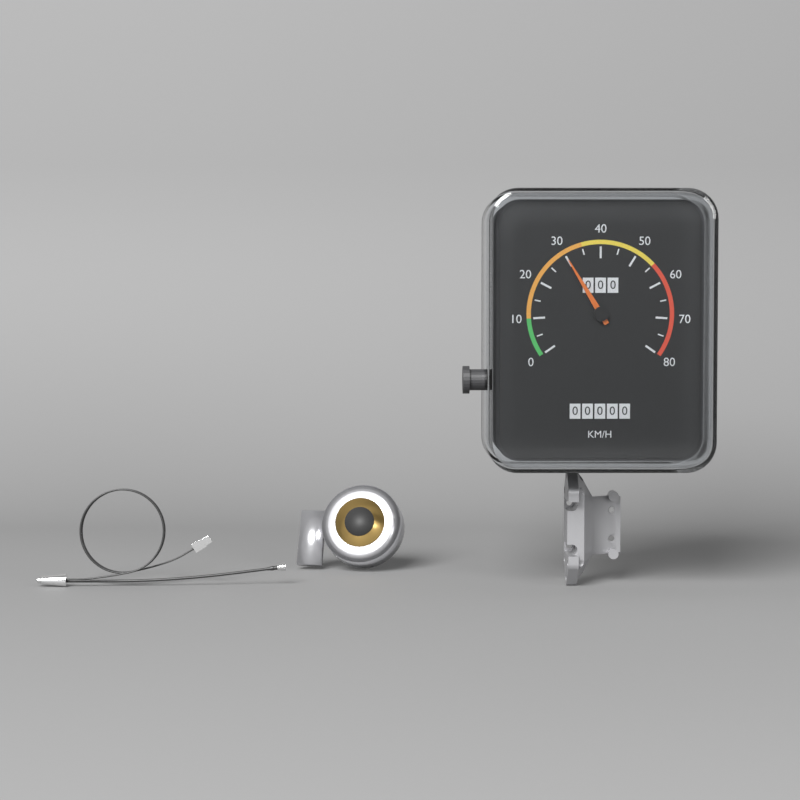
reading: 30 km/h
